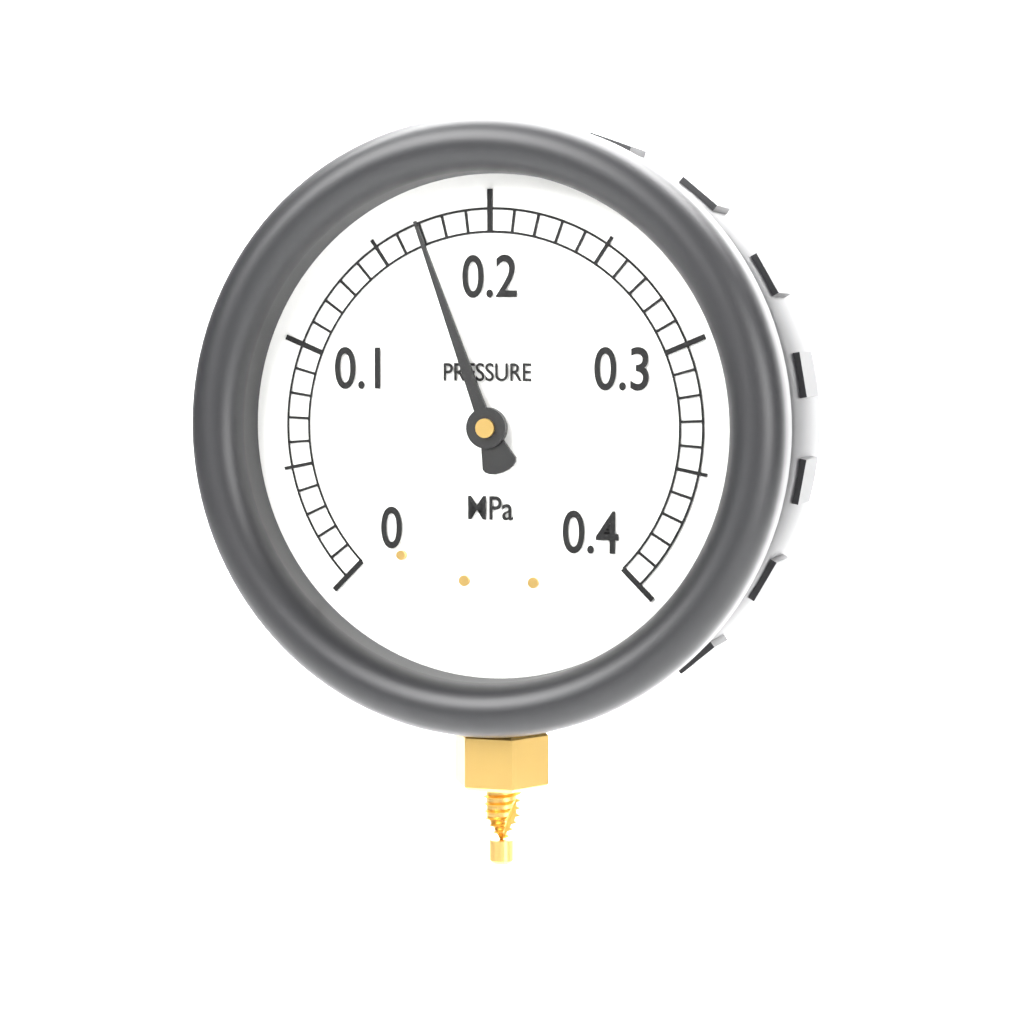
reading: 0.17 MPa
